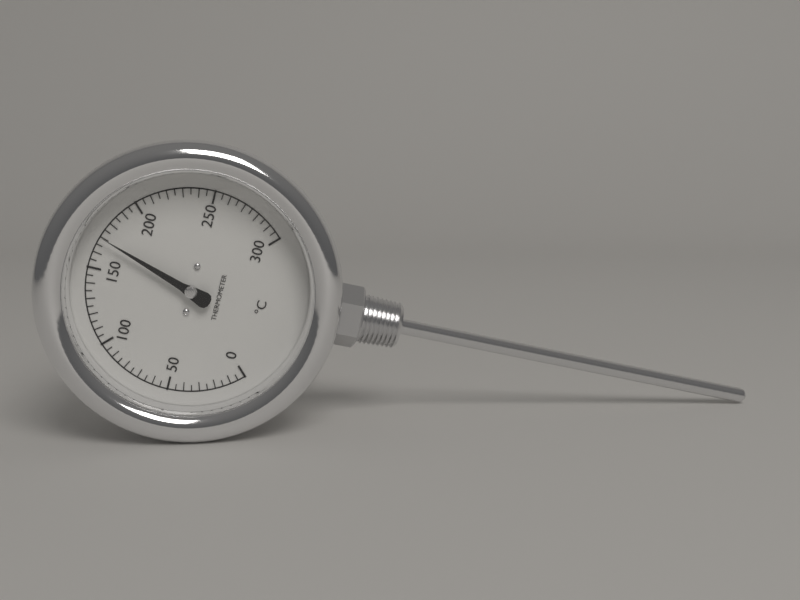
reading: 170 °C
